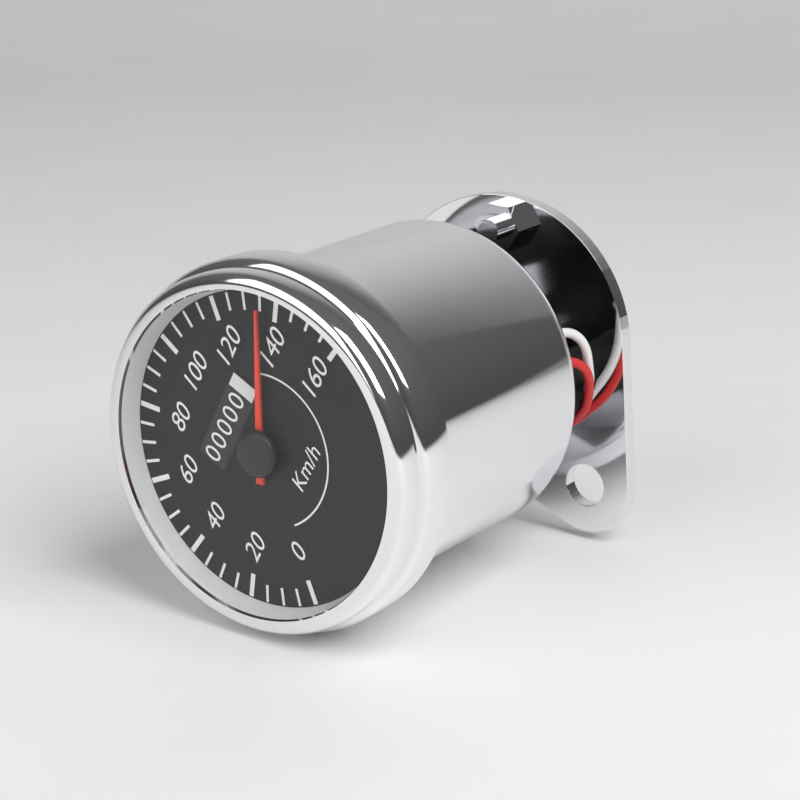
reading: 135 km/h
